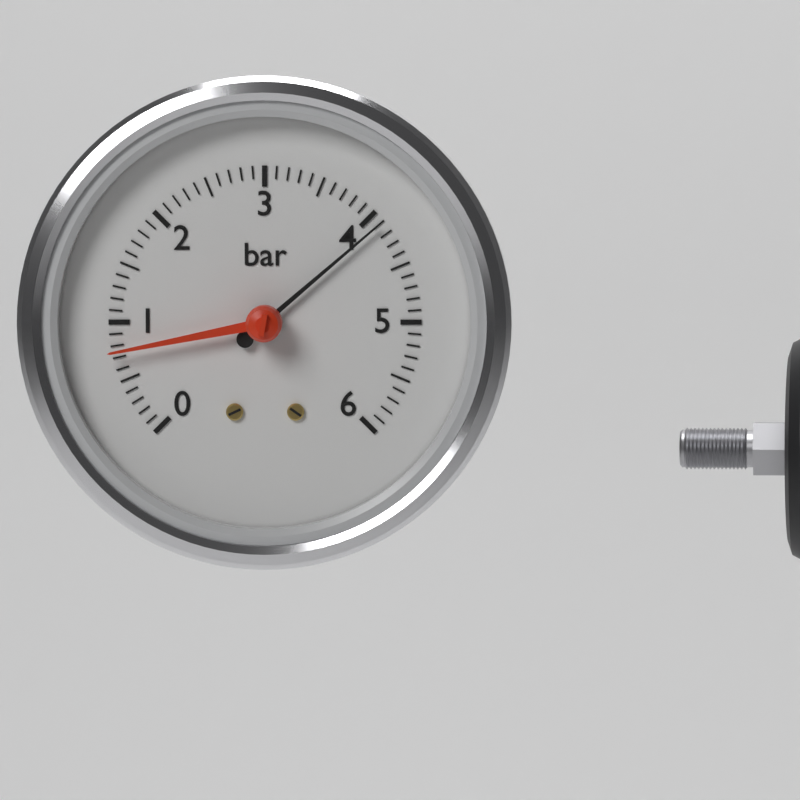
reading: 4.1 bar
